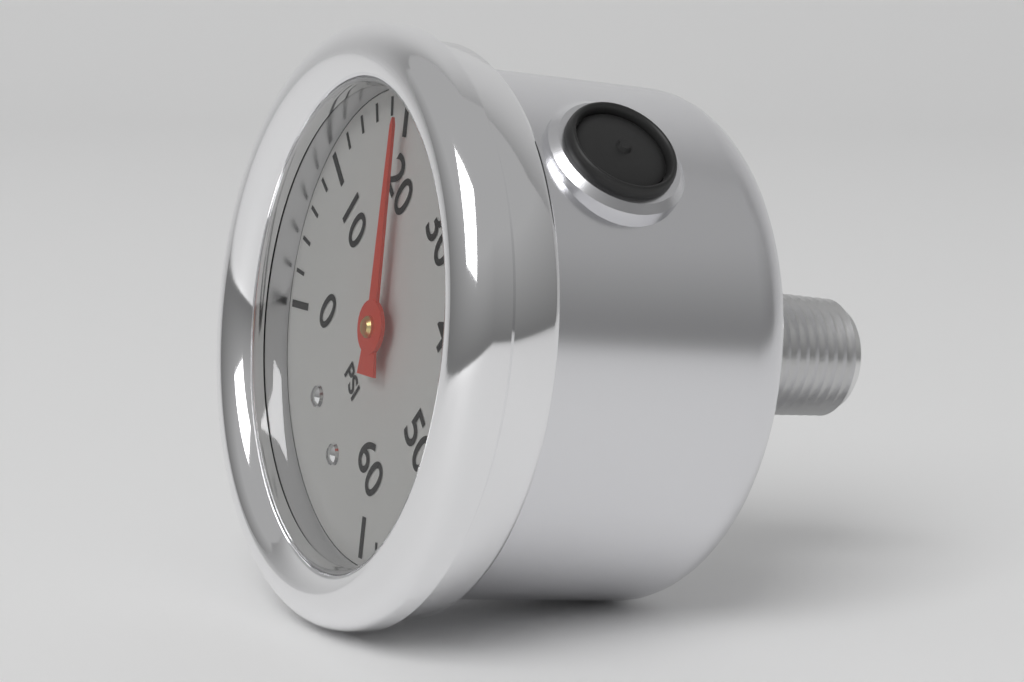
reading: 20 psi
